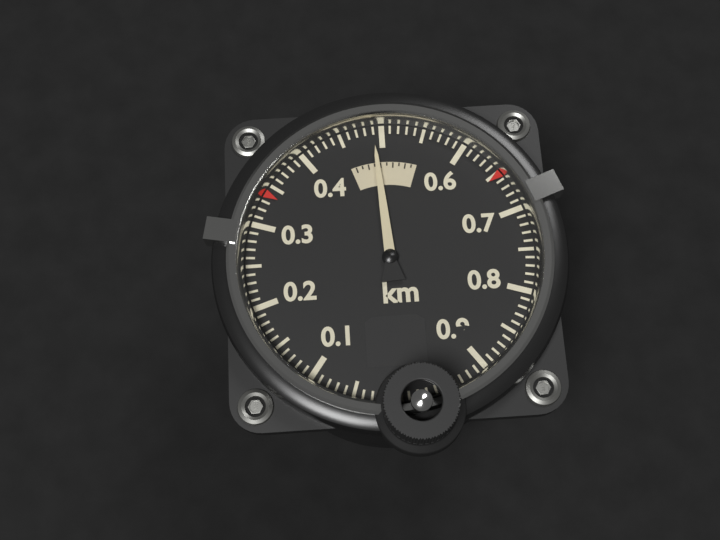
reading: 0.49 km
